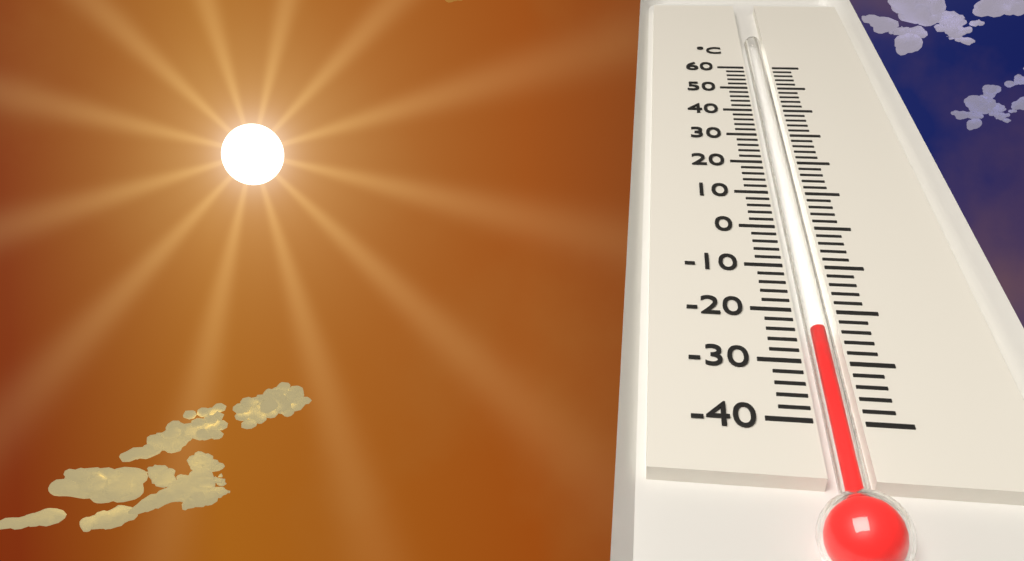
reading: -24 °C
